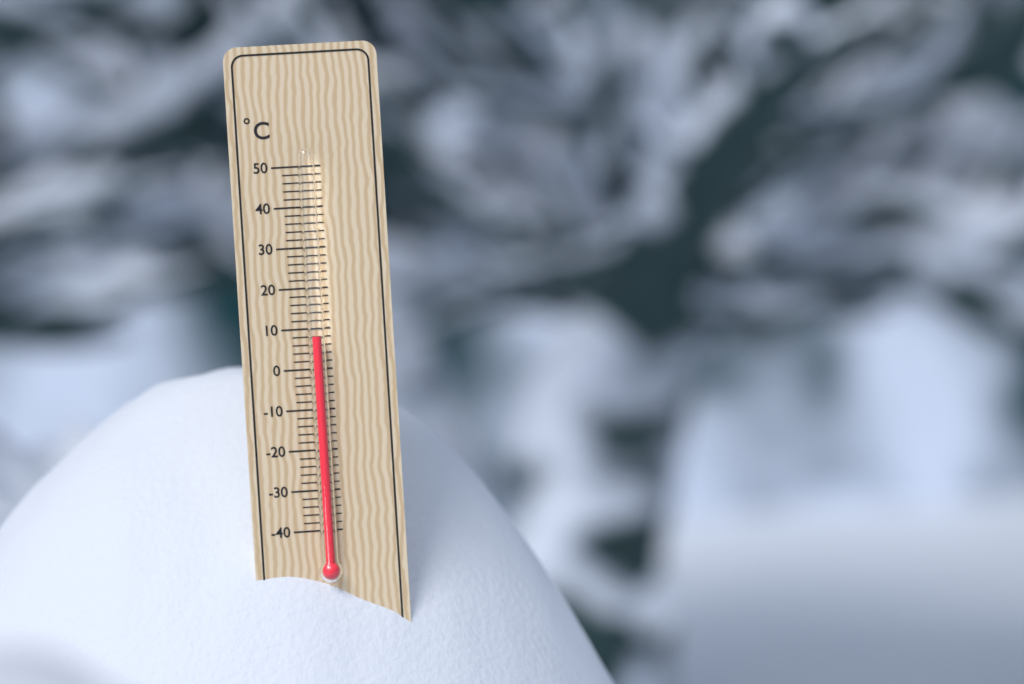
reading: 8 °C
